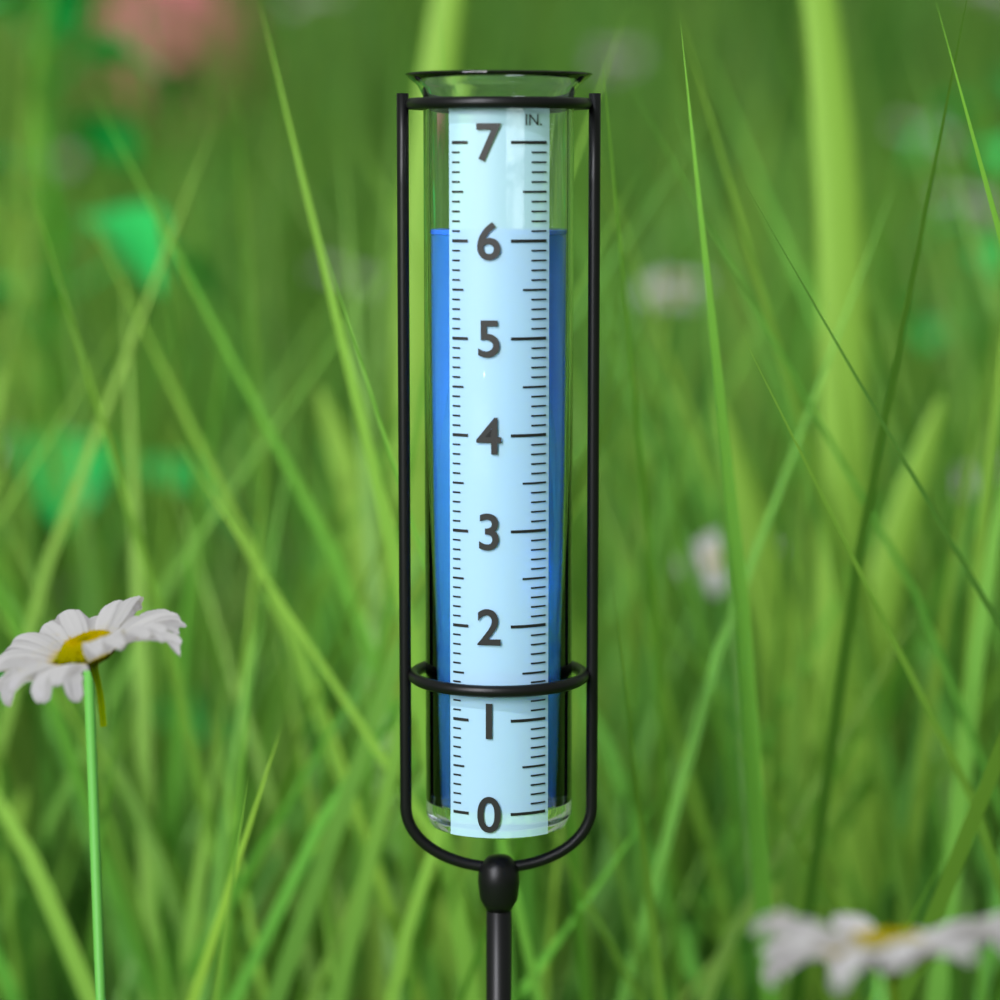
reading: 6.1 in
